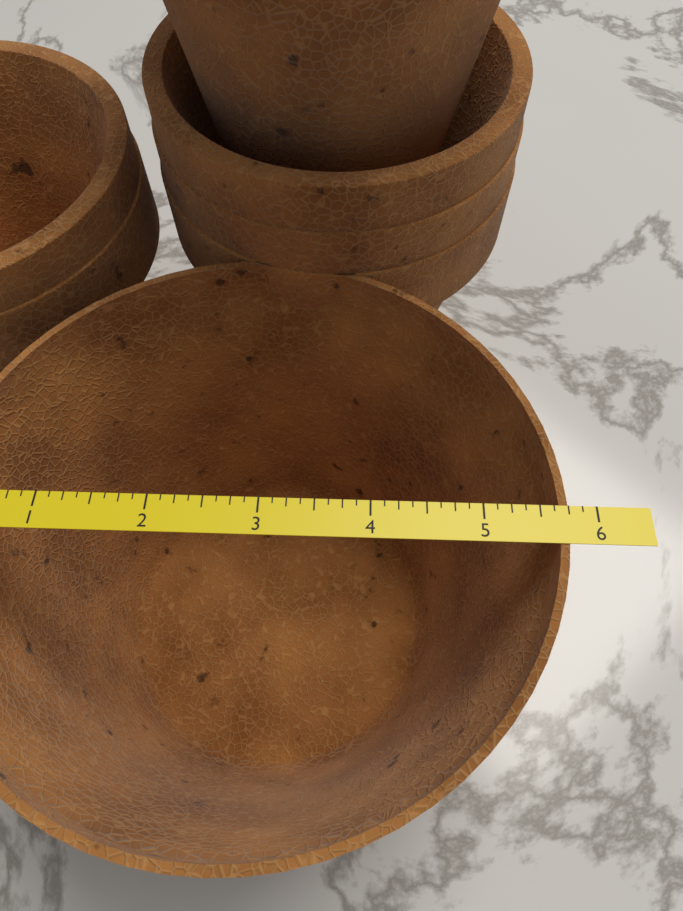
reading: 5.750 in
